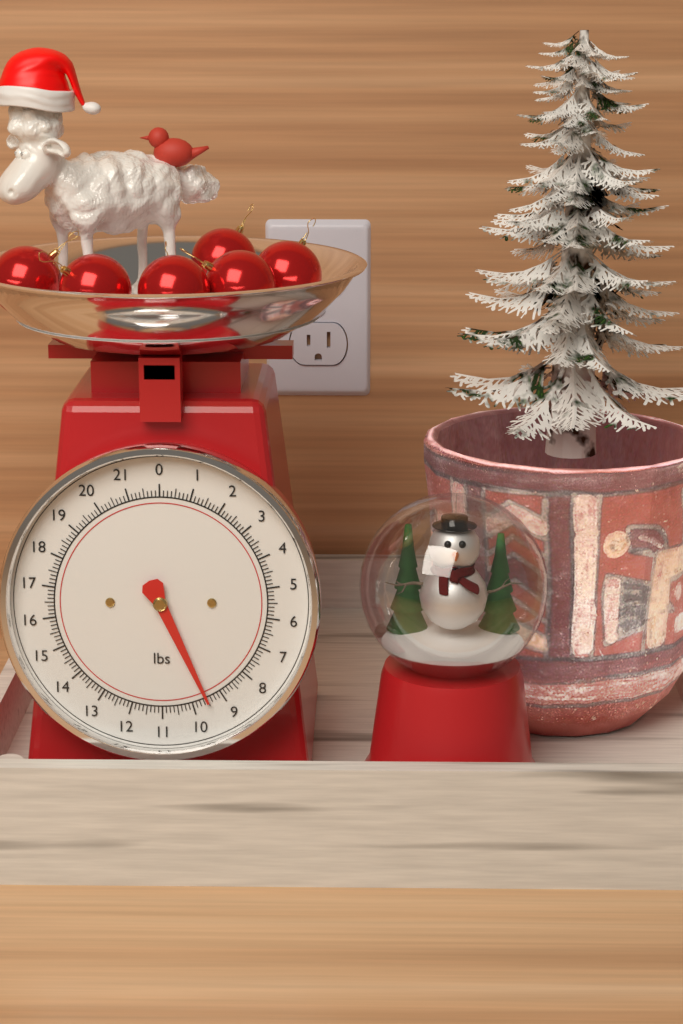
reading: 9.500 lbs
